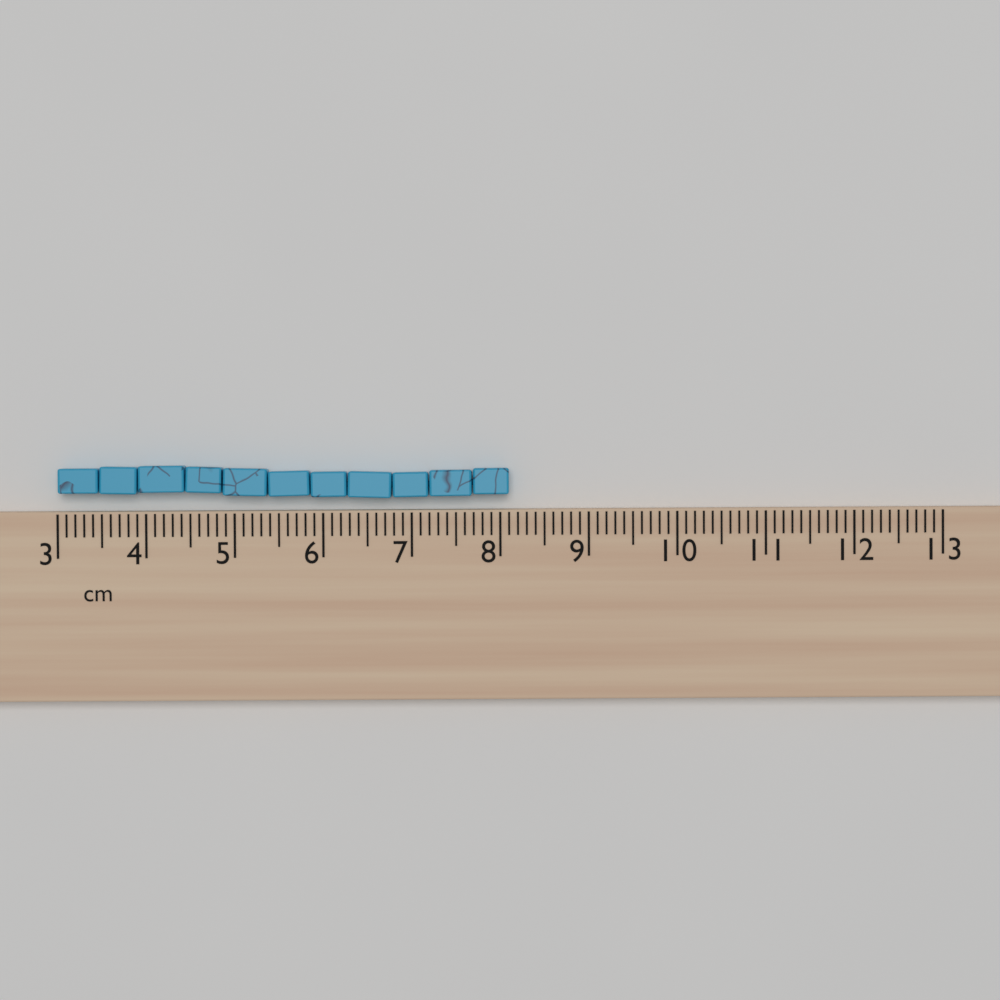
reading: 8.1 cm
